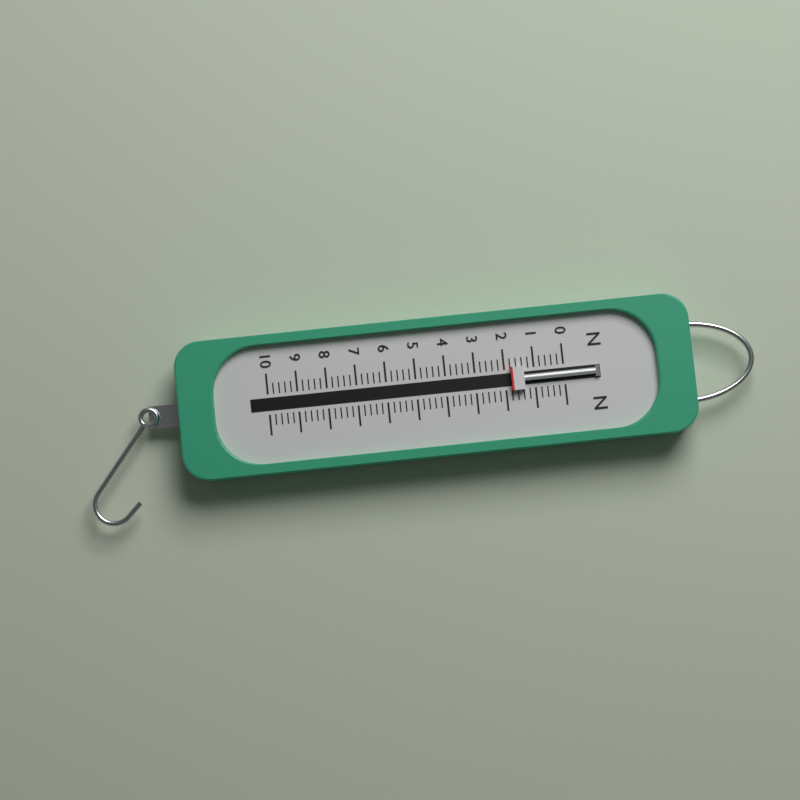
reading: 1.8 N
